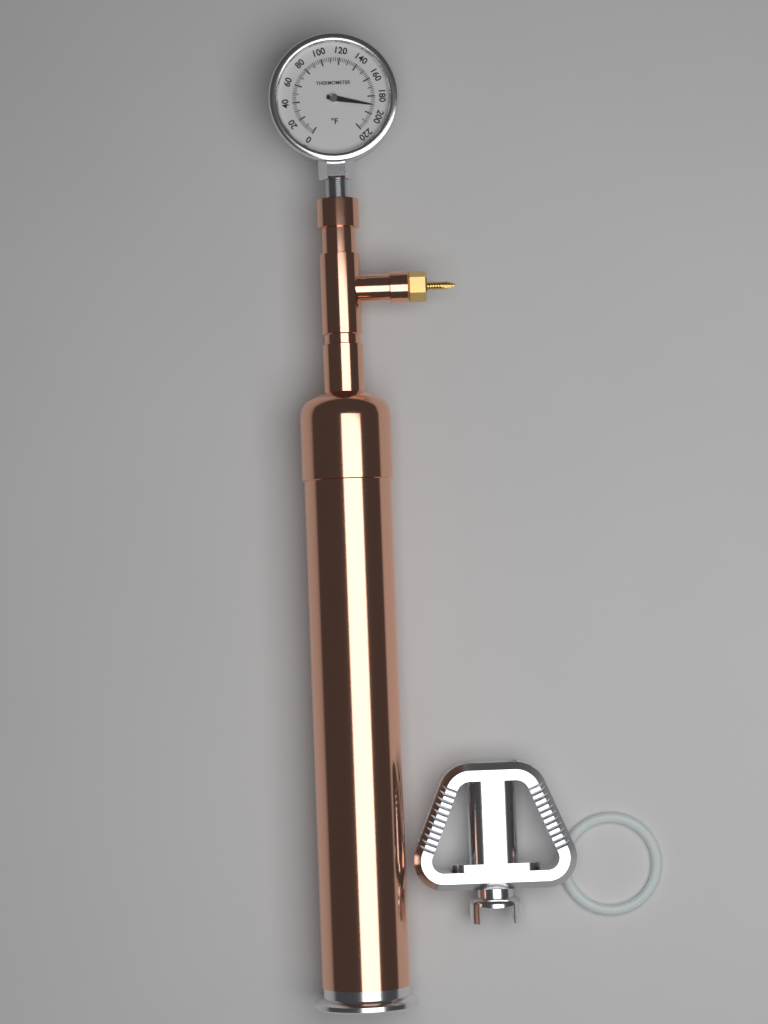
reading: 190 °F
